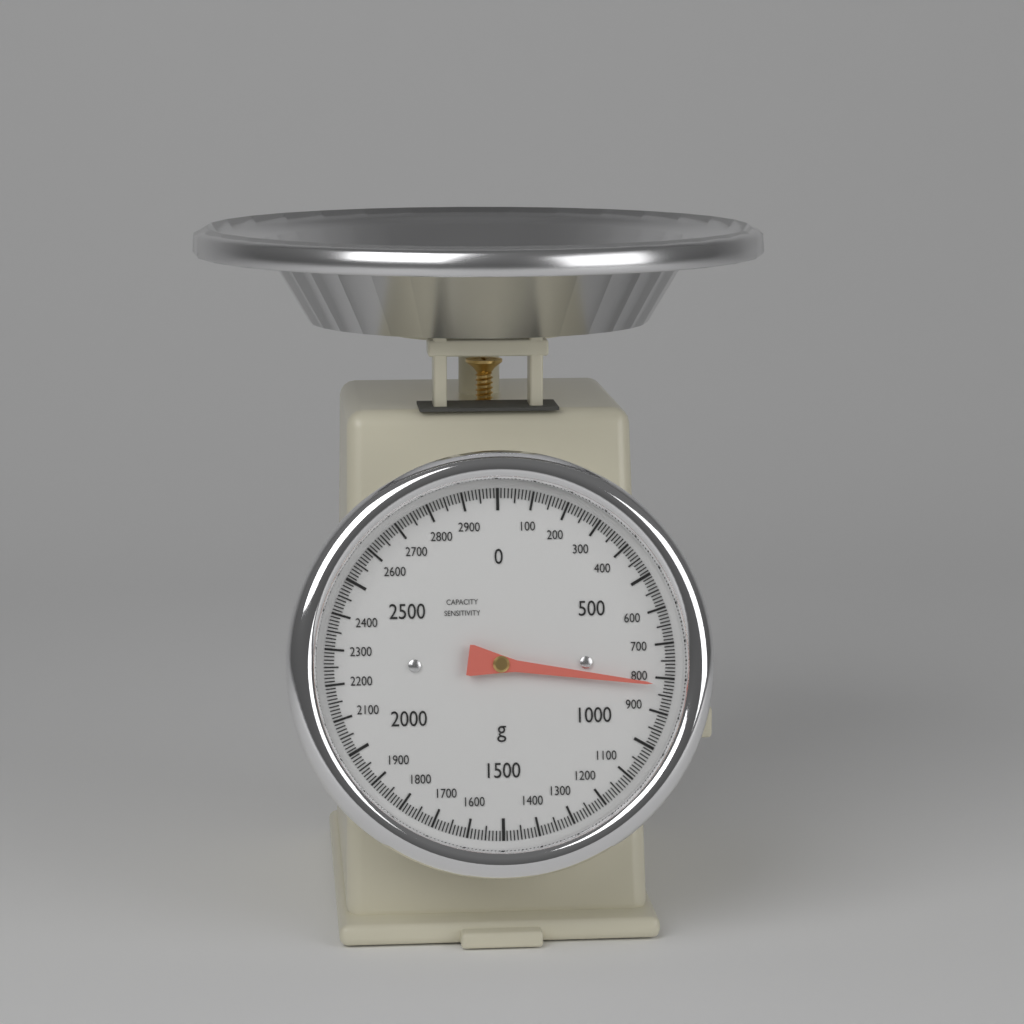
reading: 820 g
